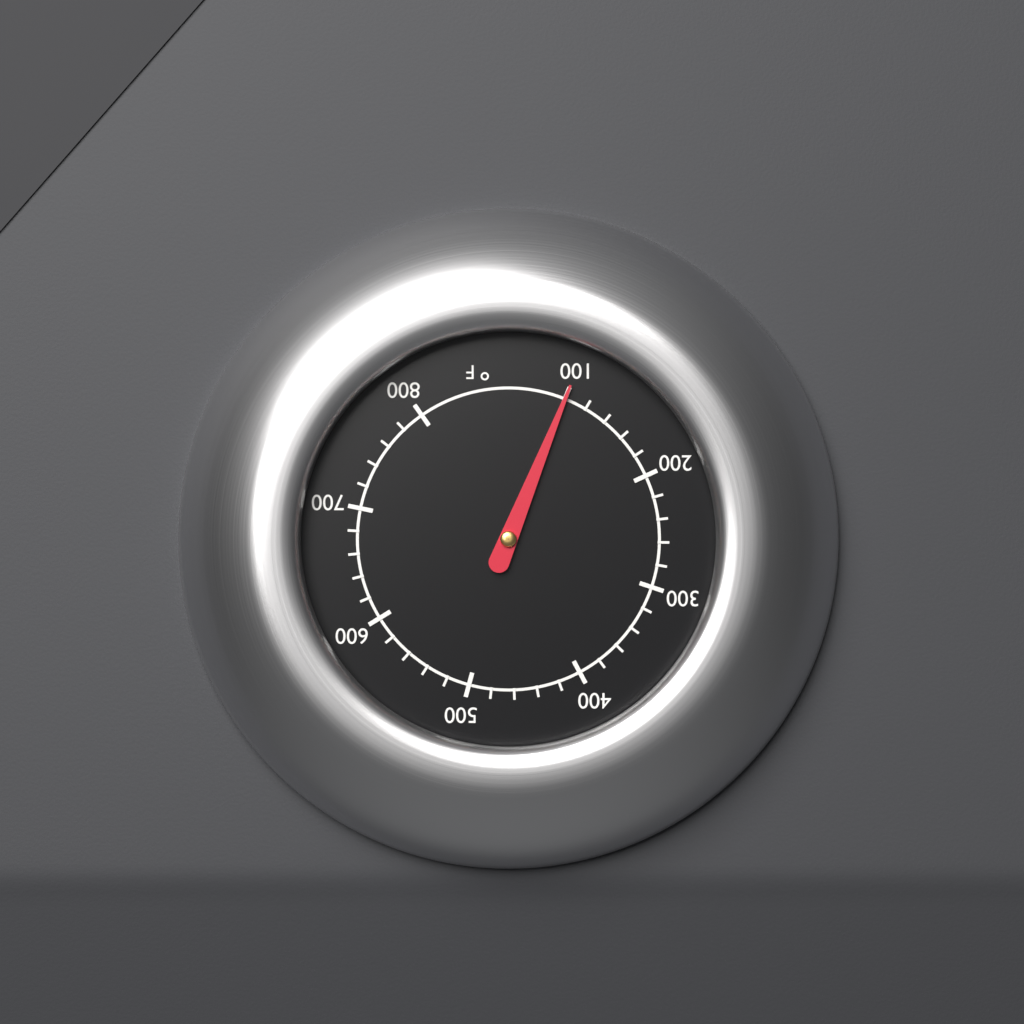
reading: 100 °F
